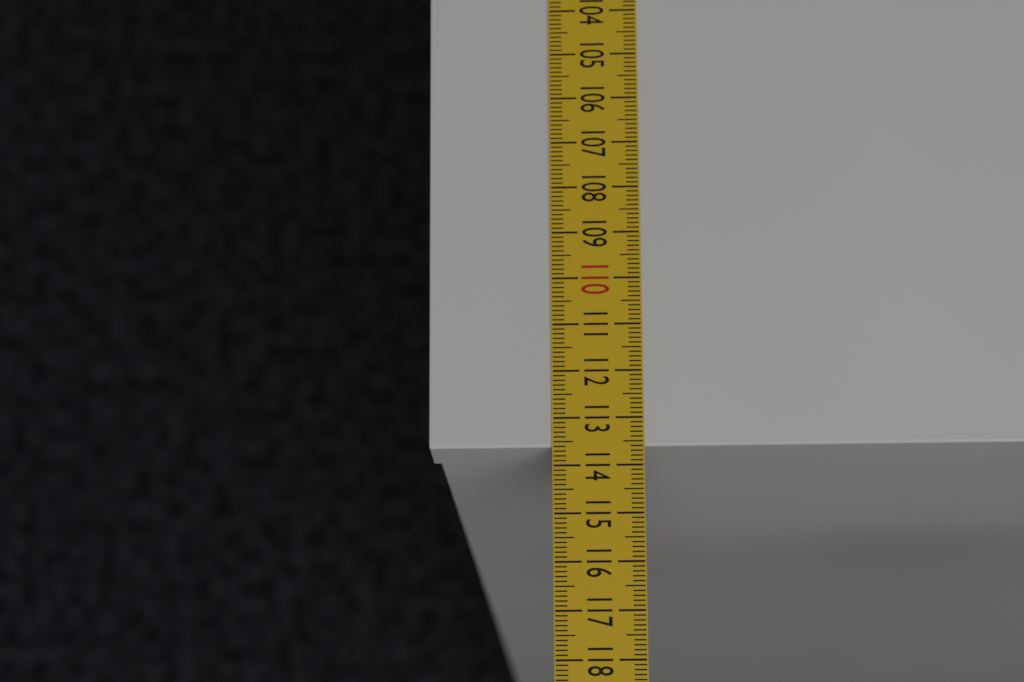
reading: 113.6 cm
